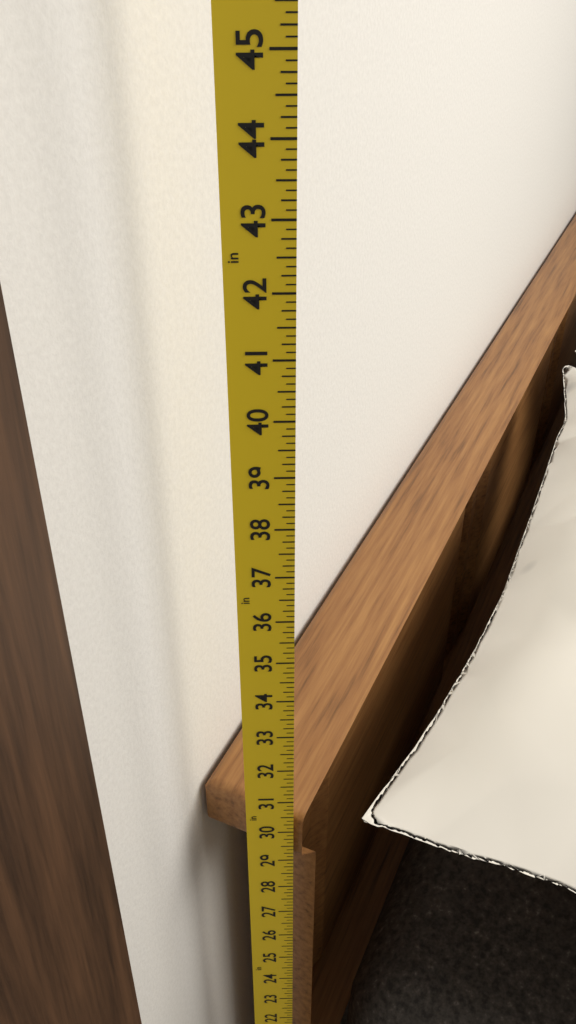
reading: 30.375 in
